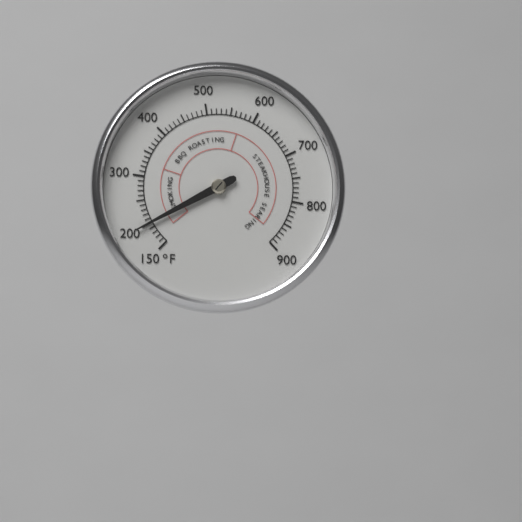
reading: 200 °F
